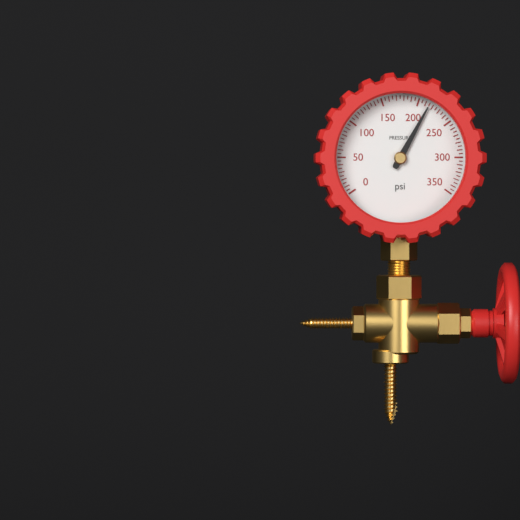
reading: 215 psi
